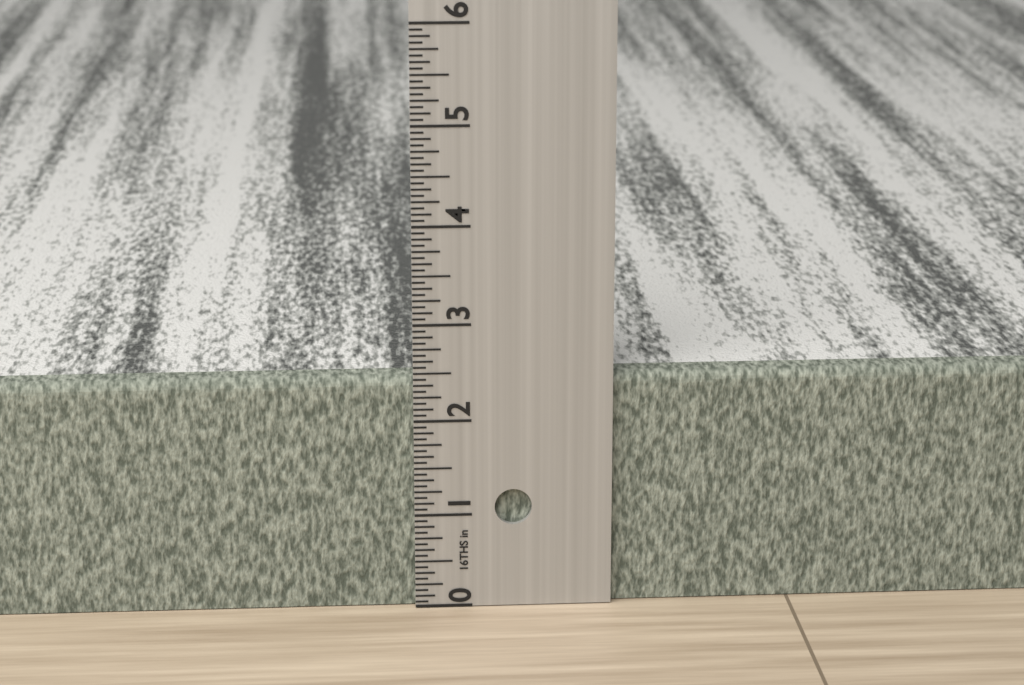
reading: 2.4375 in
